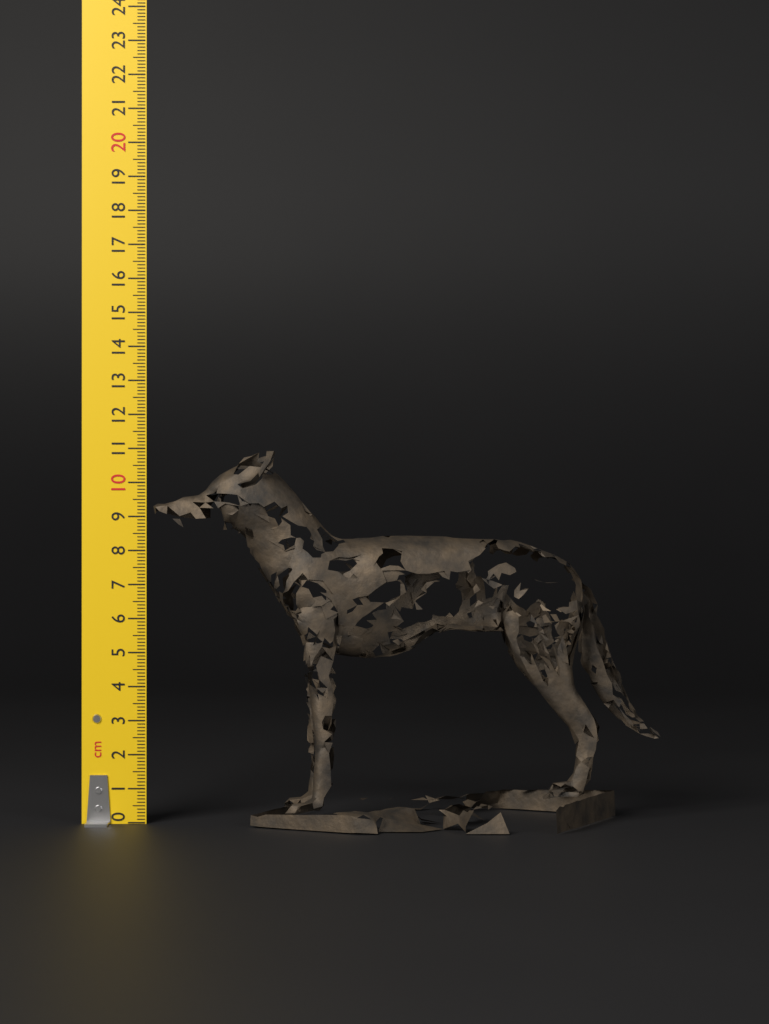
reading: 10.9 cm
